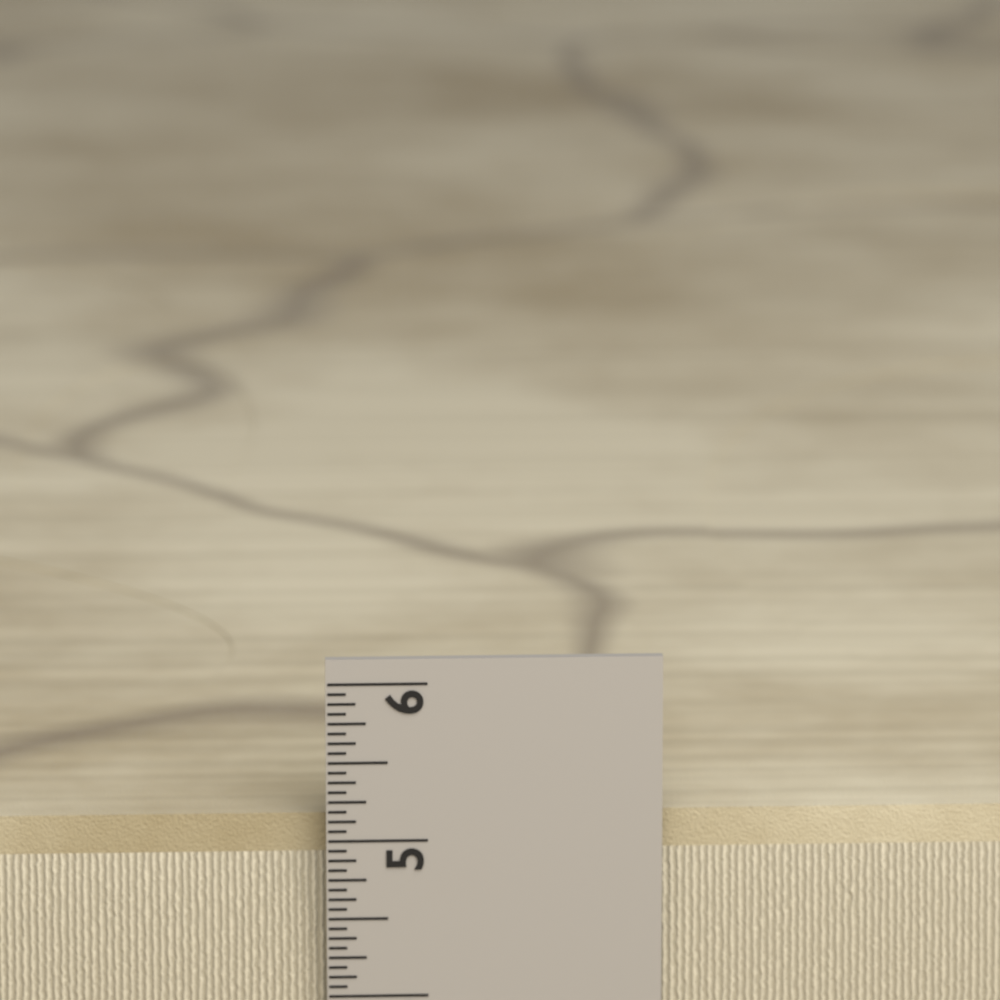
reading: 5.1250 in
